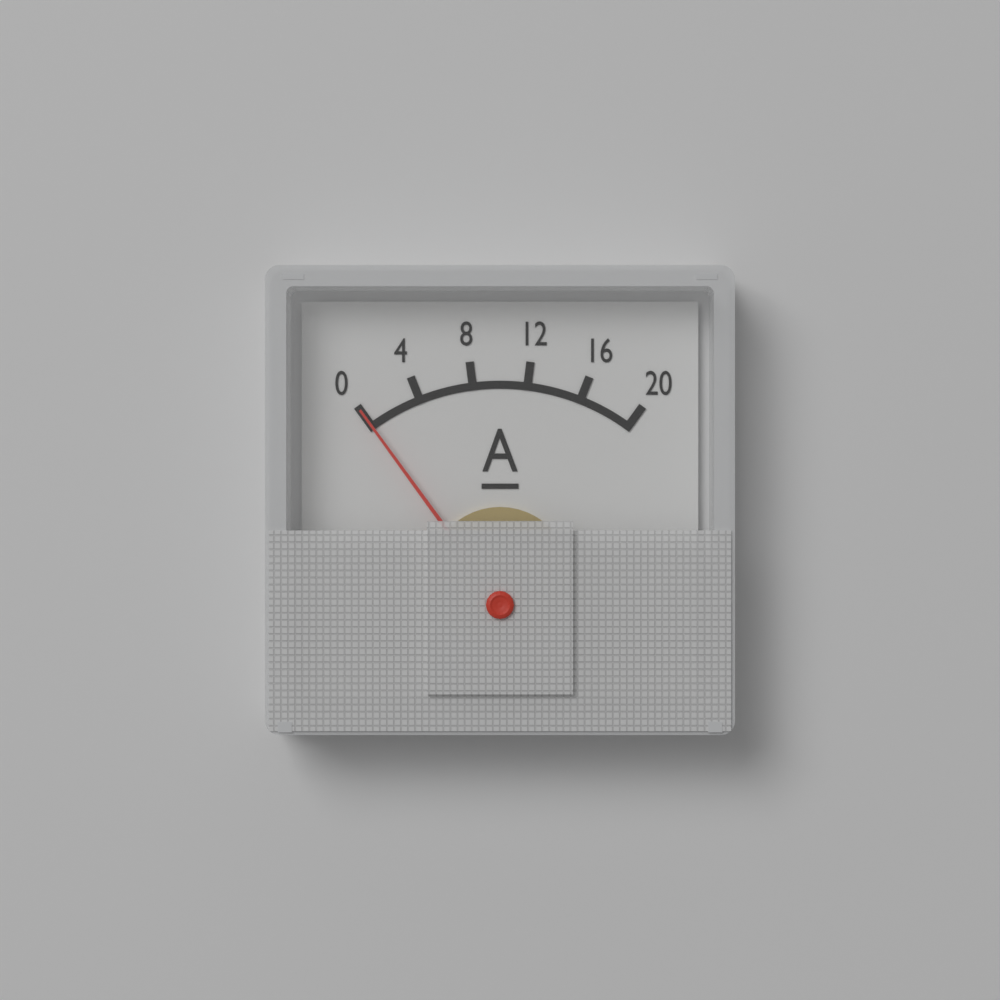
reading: 0 A
